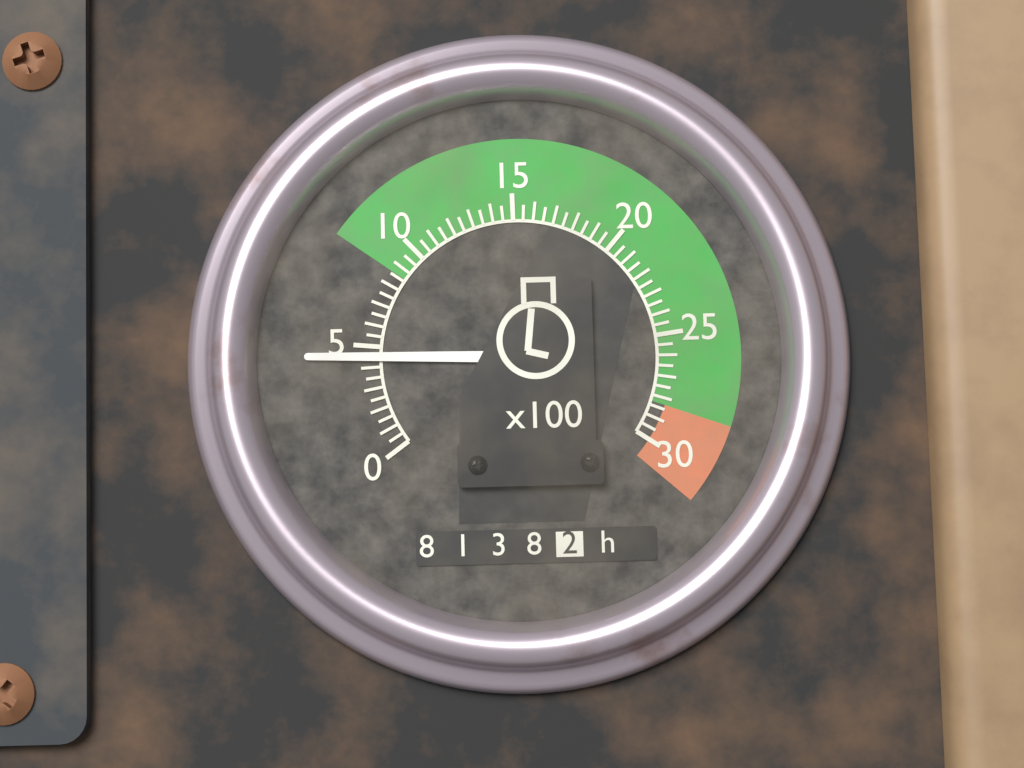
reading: 4.5 x100 rpm
